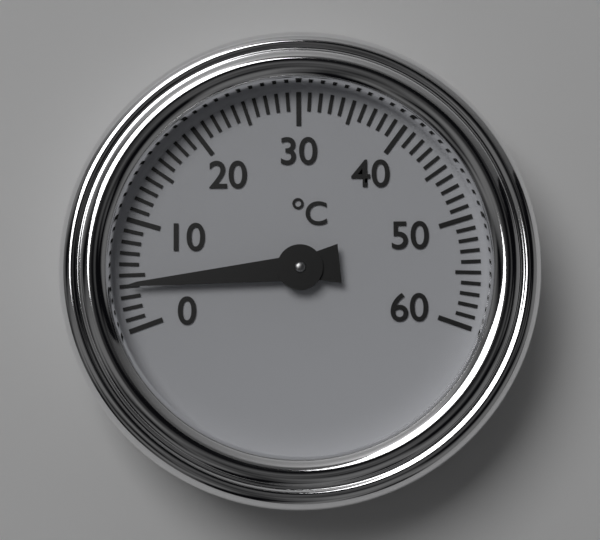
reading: 4 °C
